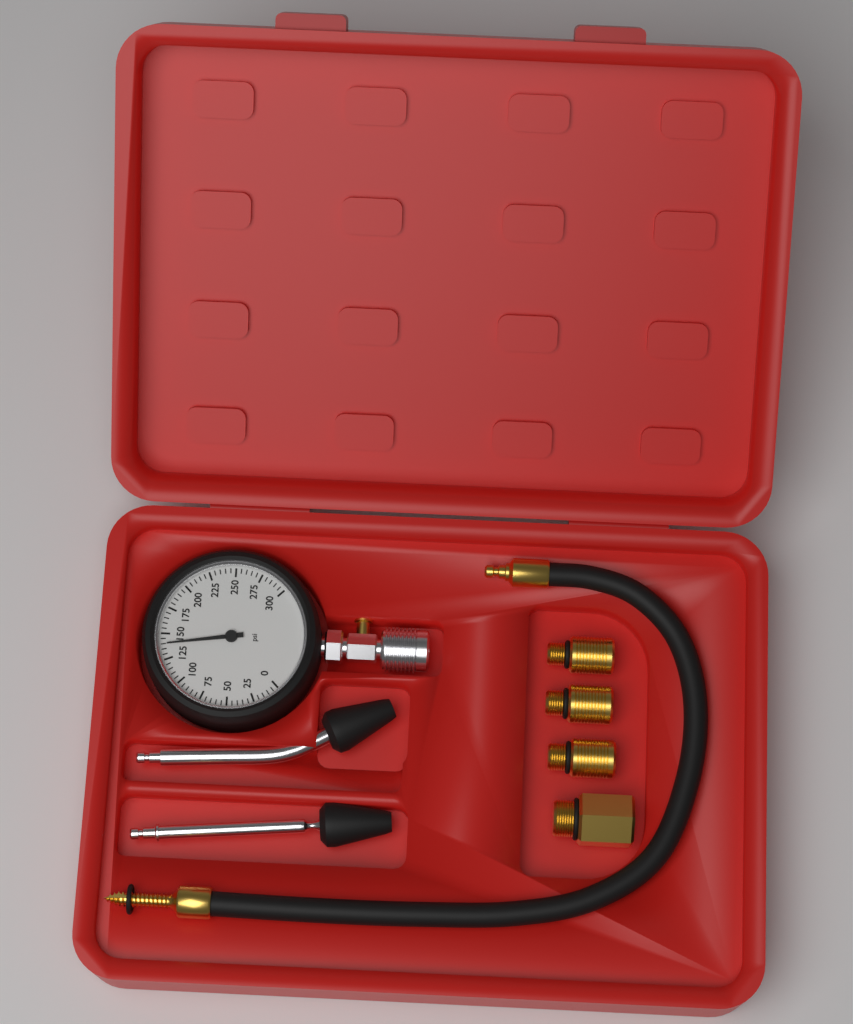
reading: 140 psi
